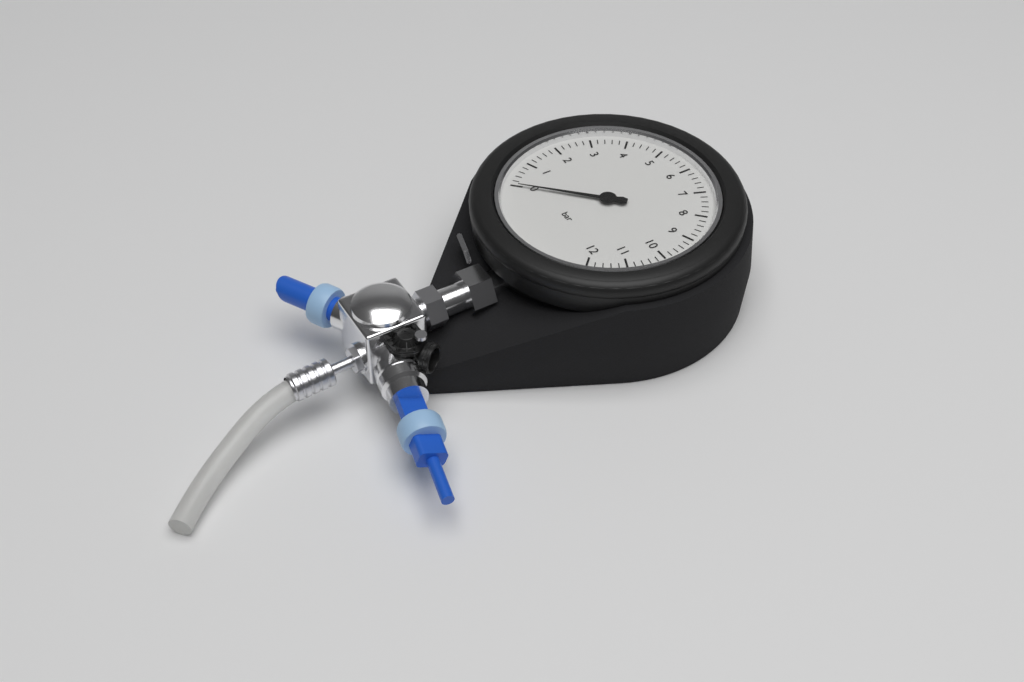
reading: 0.0 bar
